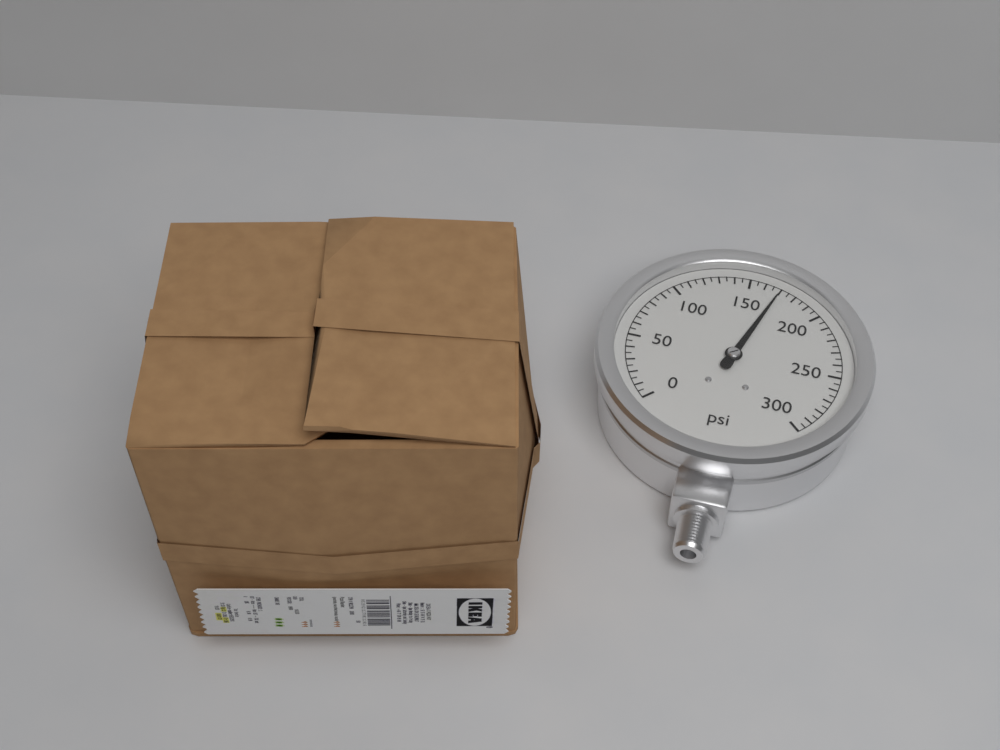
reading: 170 psi
